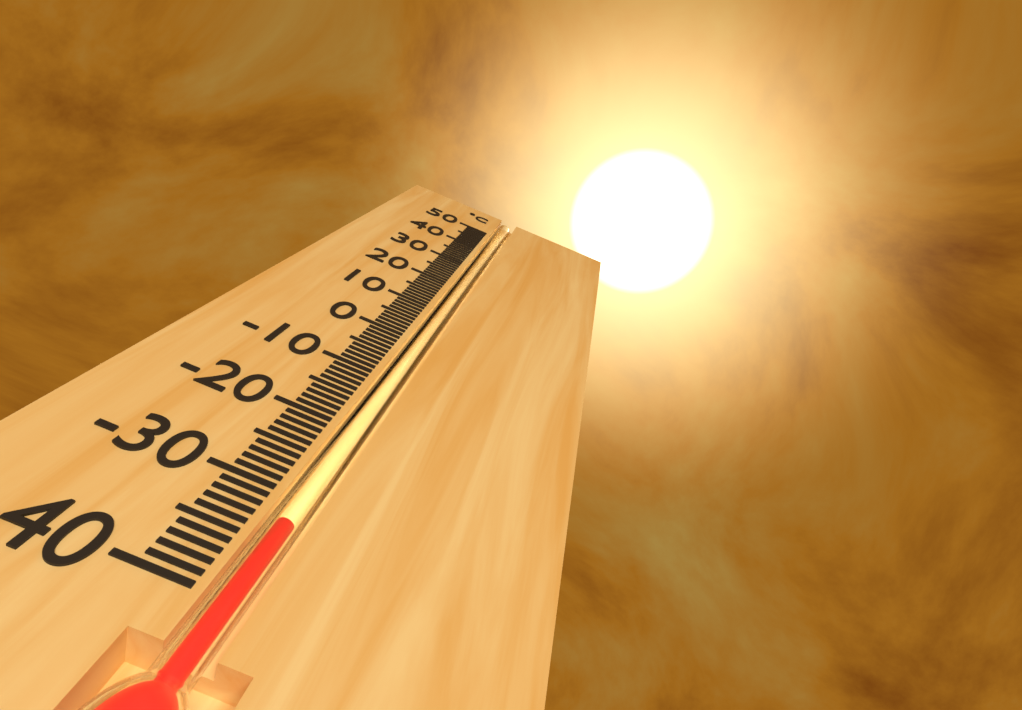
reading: -33 °C
